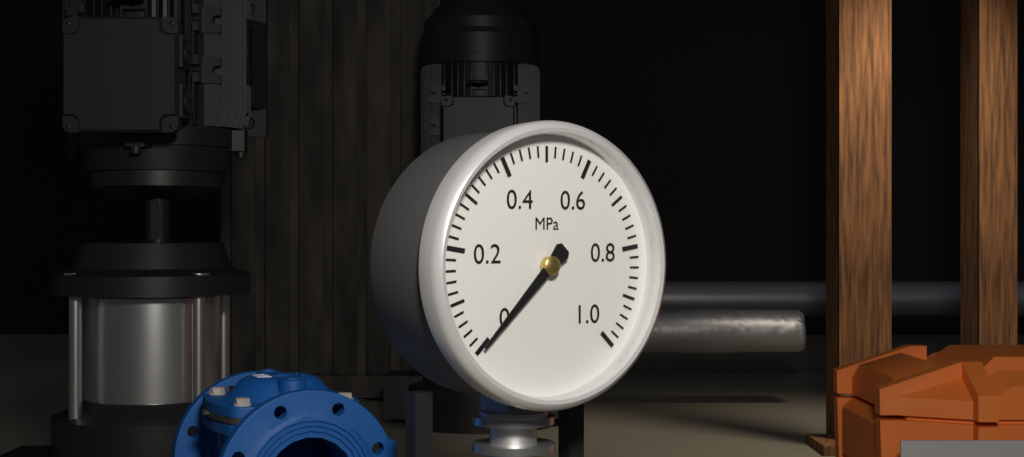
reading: 0.00 MPa
